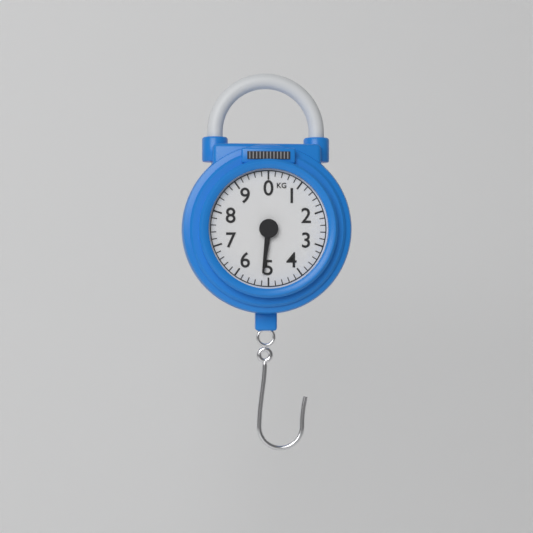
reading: 5.2 kg
